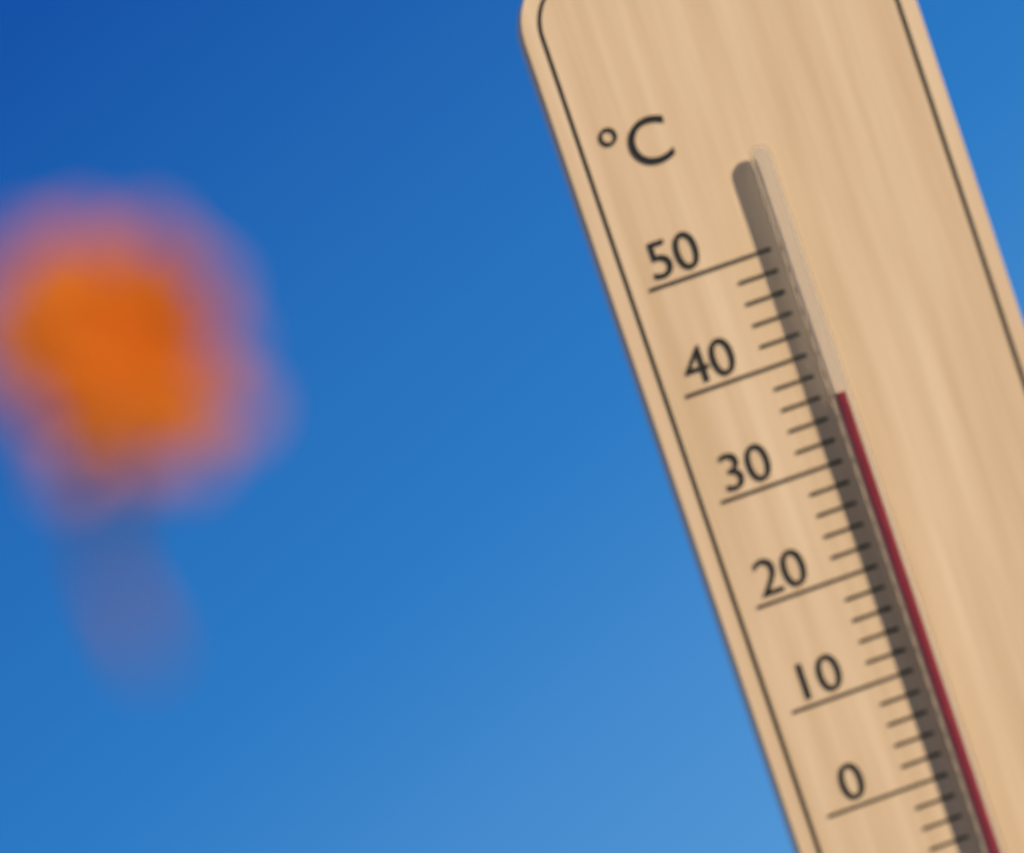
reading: 36 °C
